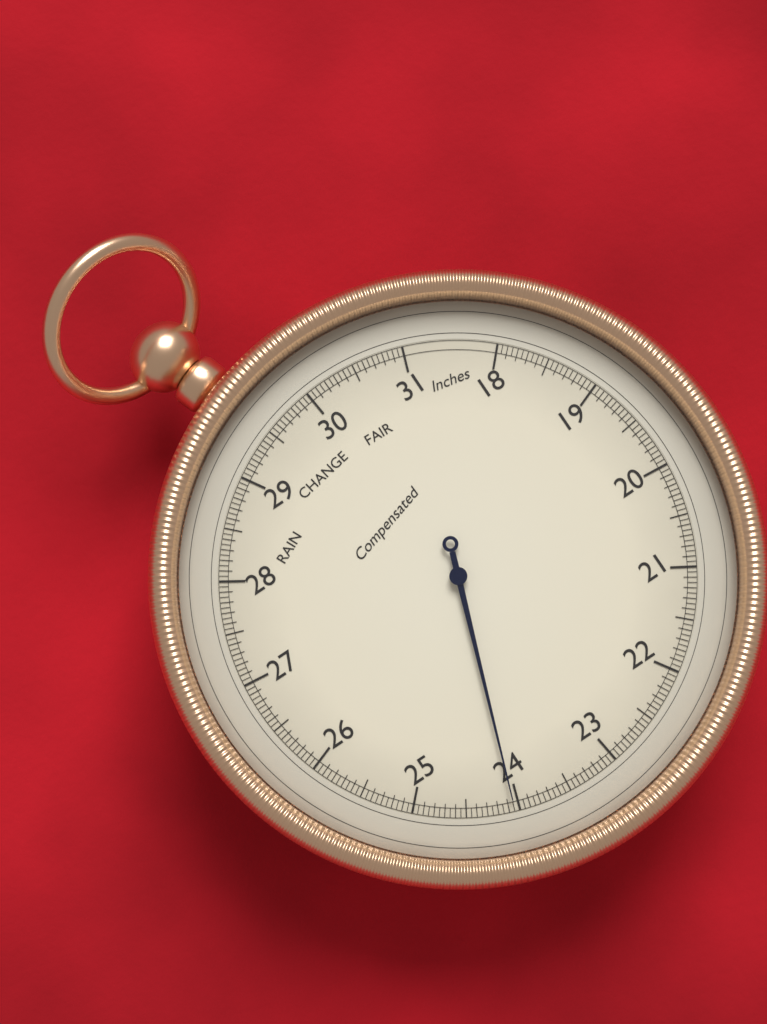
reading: 24.05 inHg
